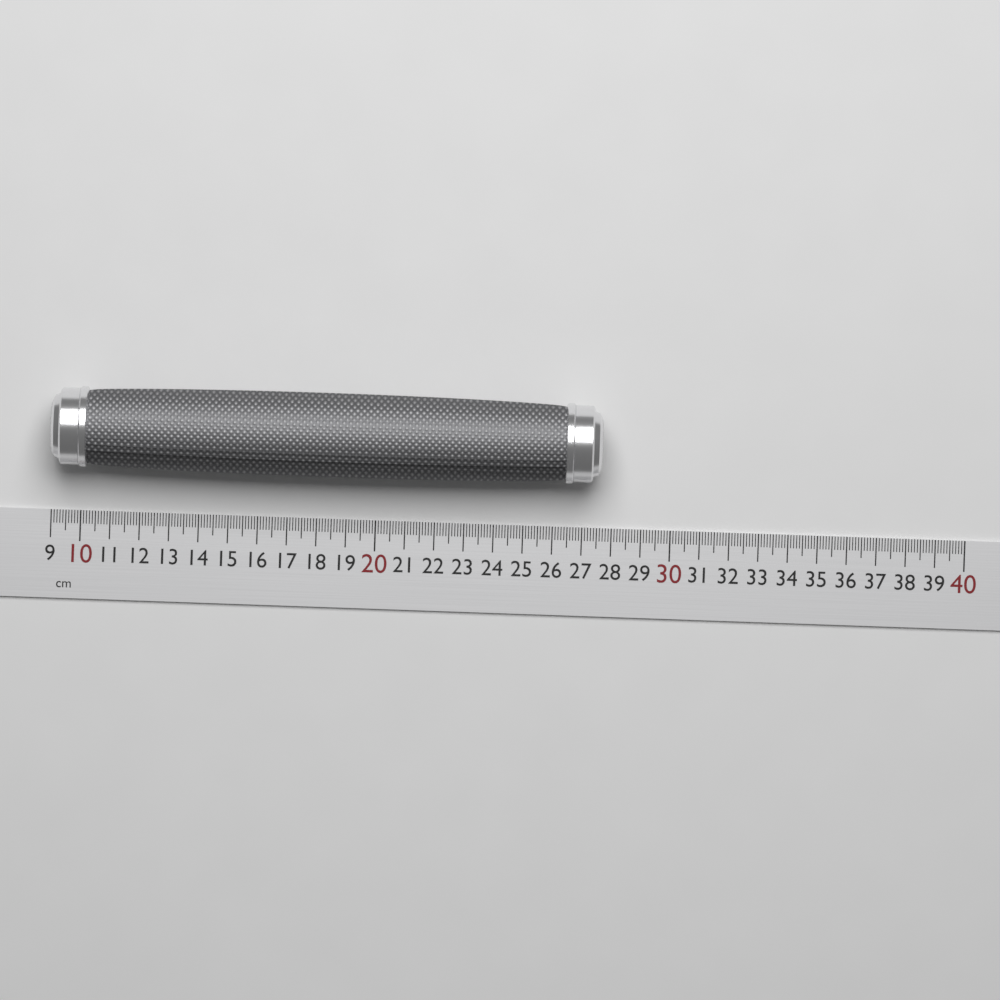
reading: 27.6 cm
